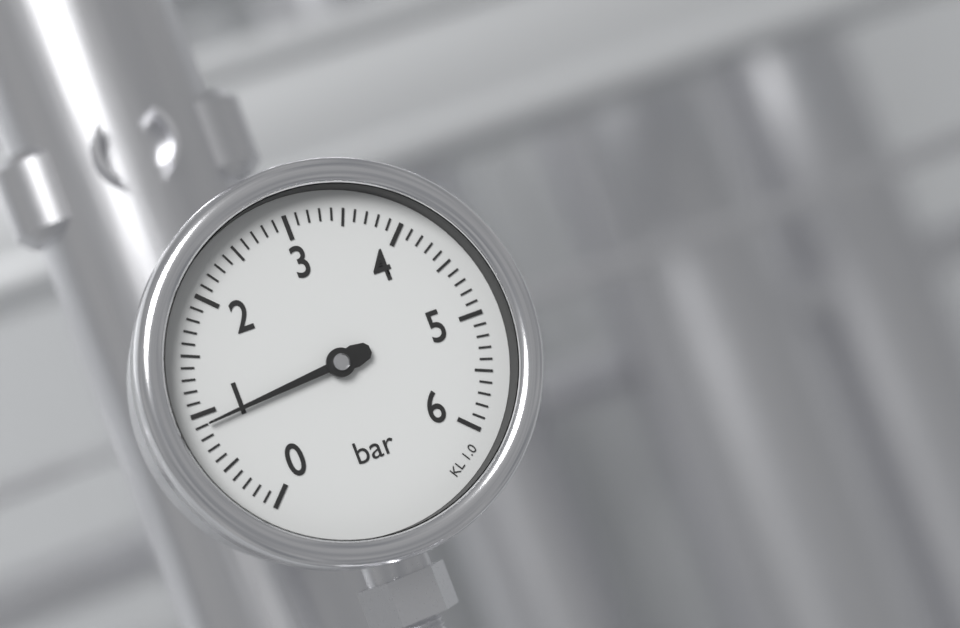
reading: 0.9 bar
